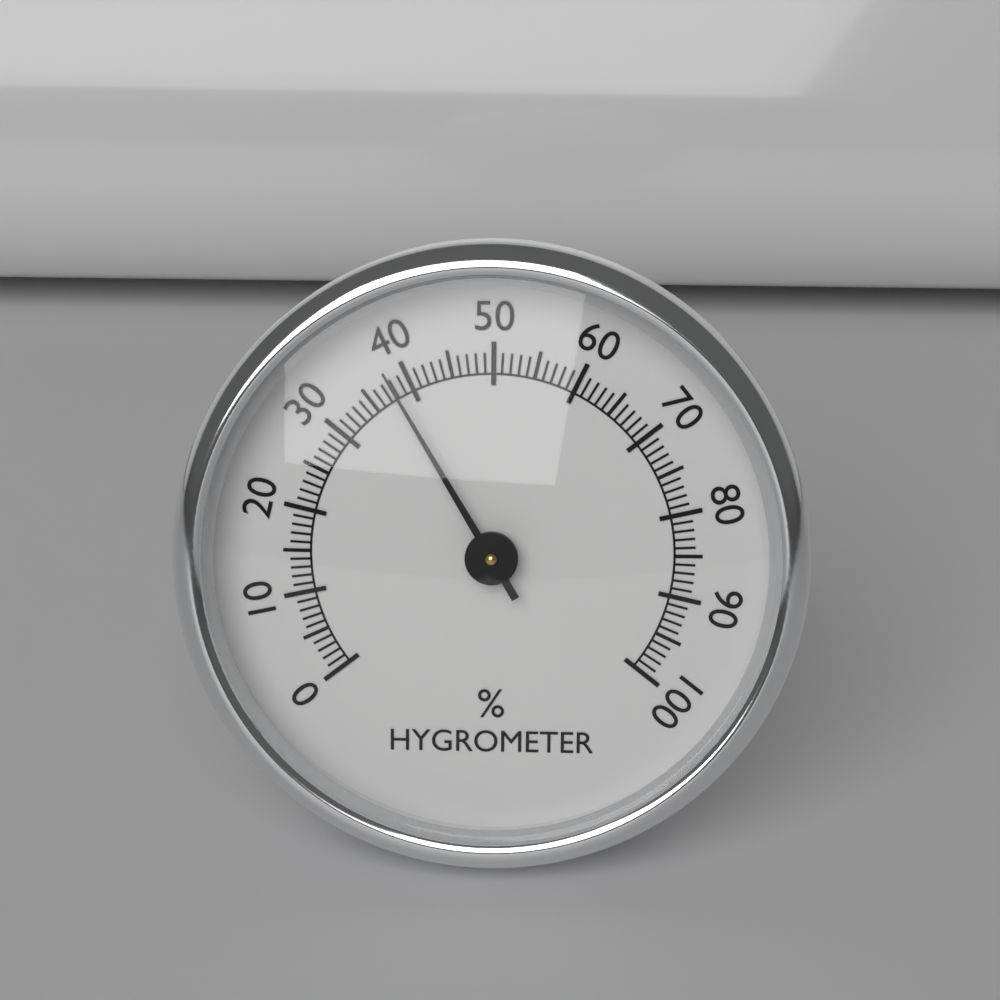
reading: 38 %
